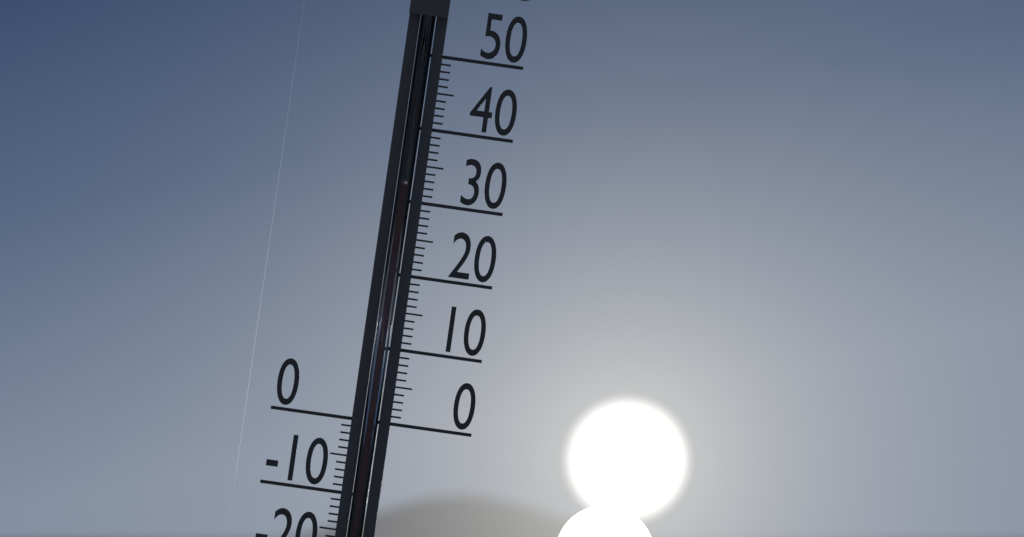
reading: 32 °C
